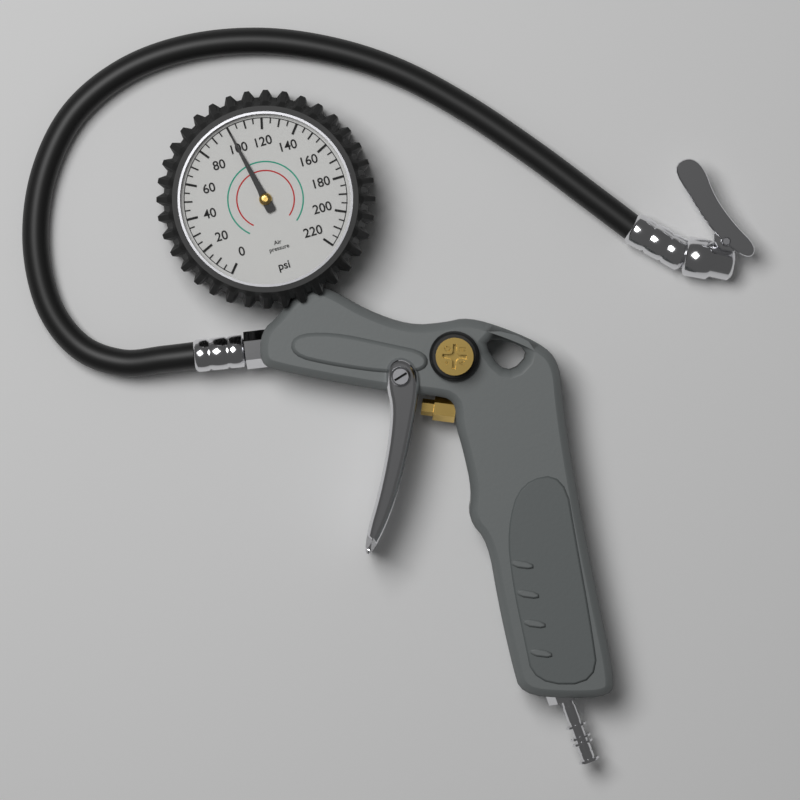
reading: 100 psi
